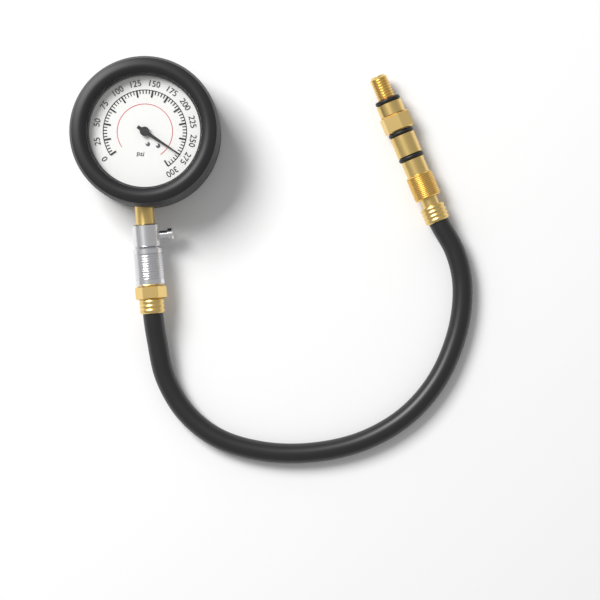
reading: 275 psi
